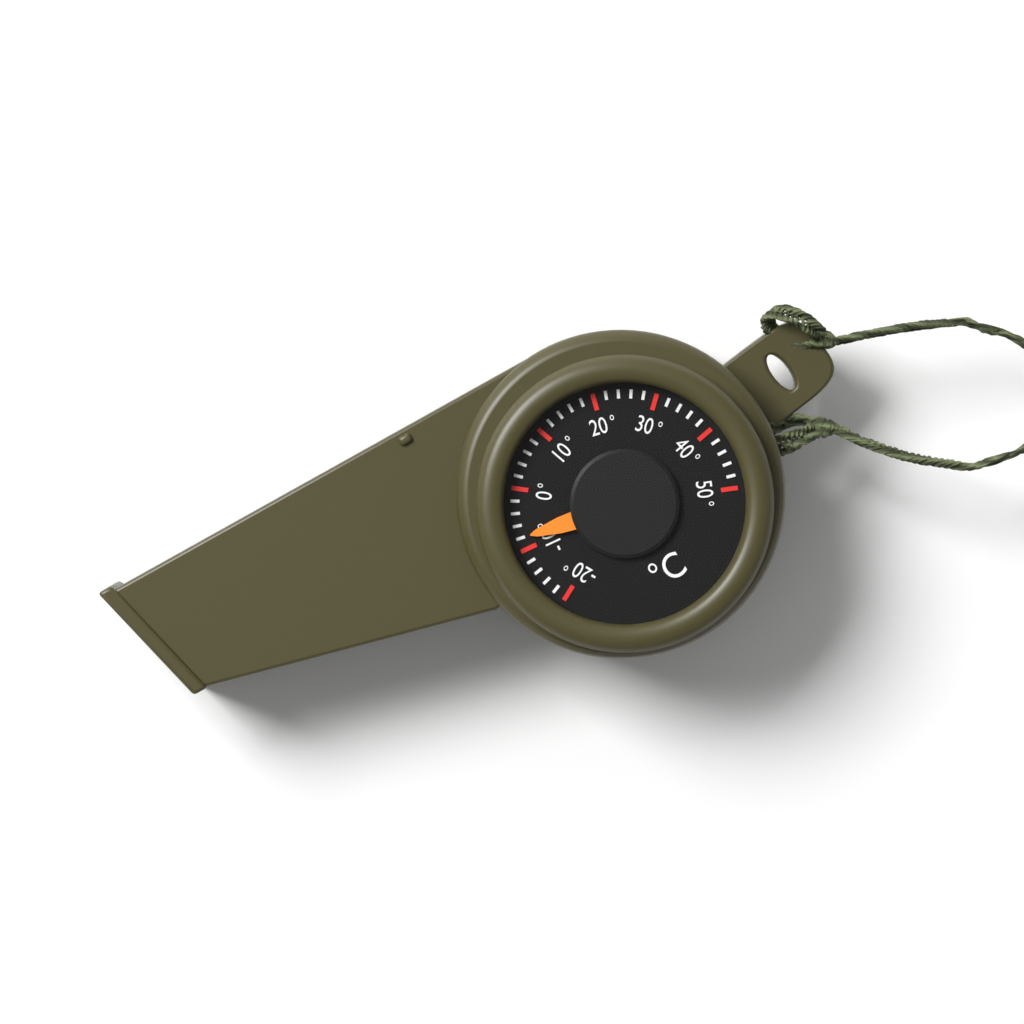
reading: -8 °C
